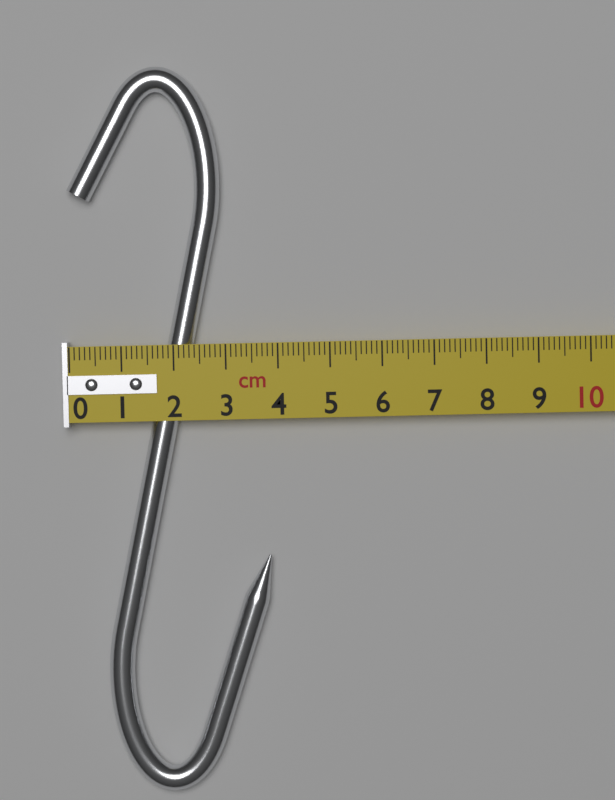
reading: 3.8 cm
